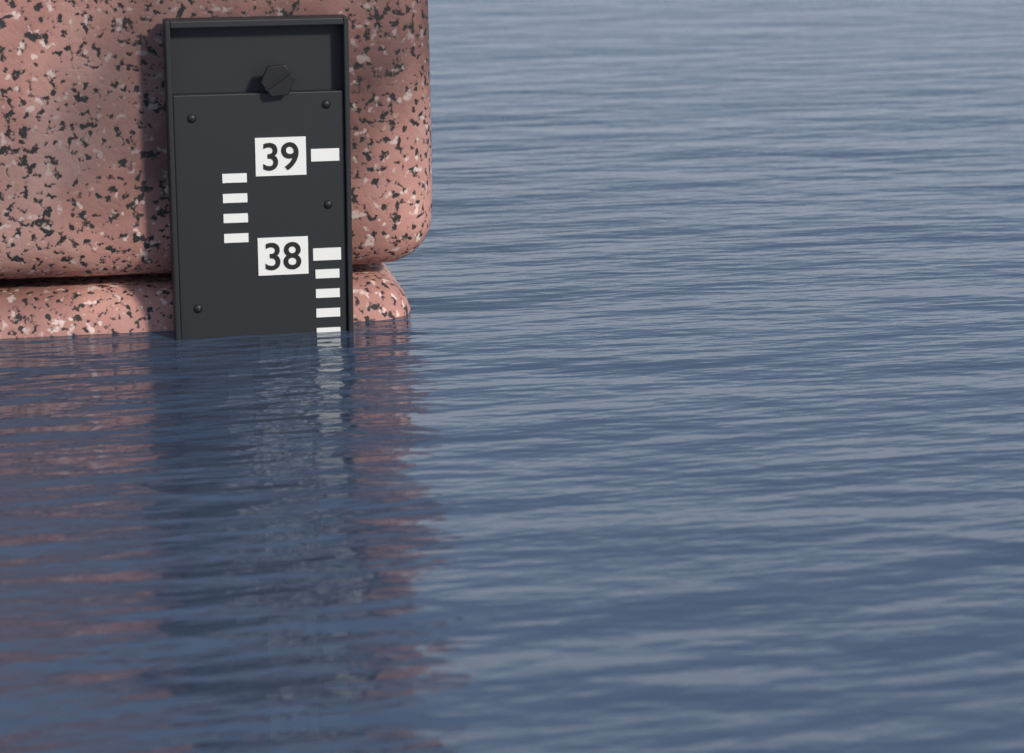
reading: 37.2 (no unit)
